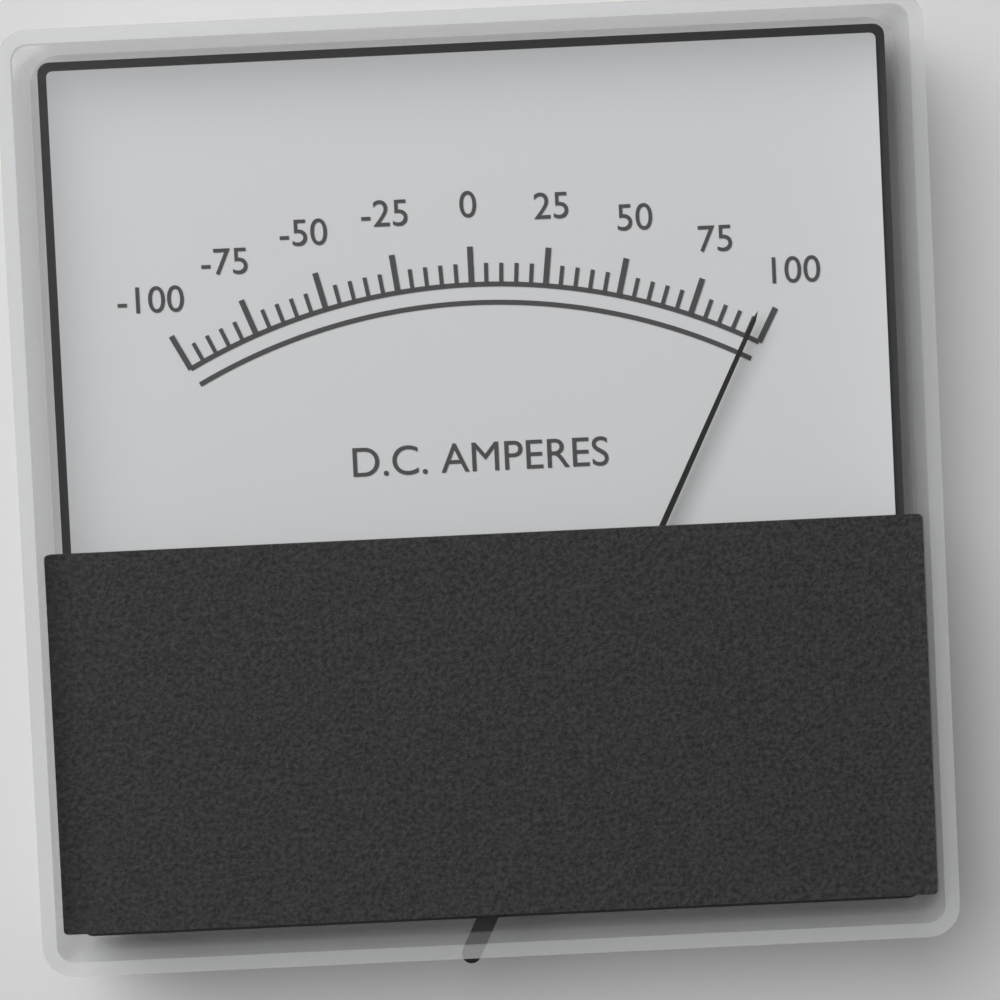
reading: 95 A
